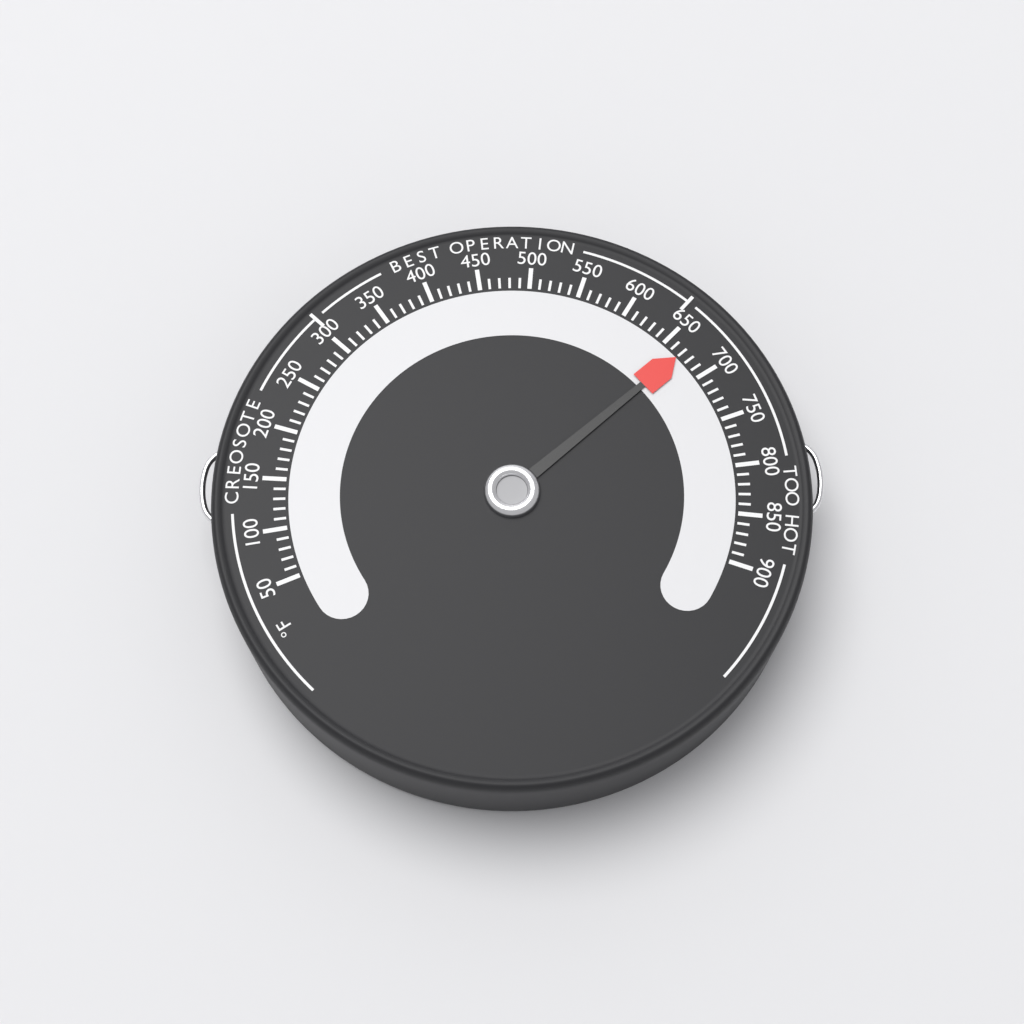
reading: 670 °F
